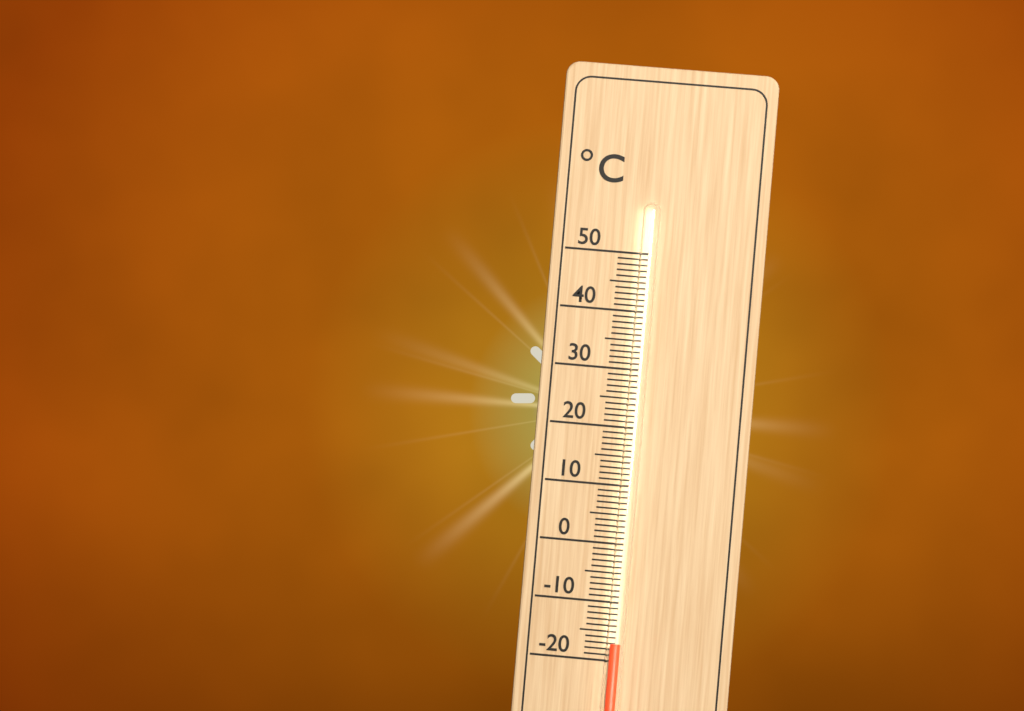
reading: -17 °C
